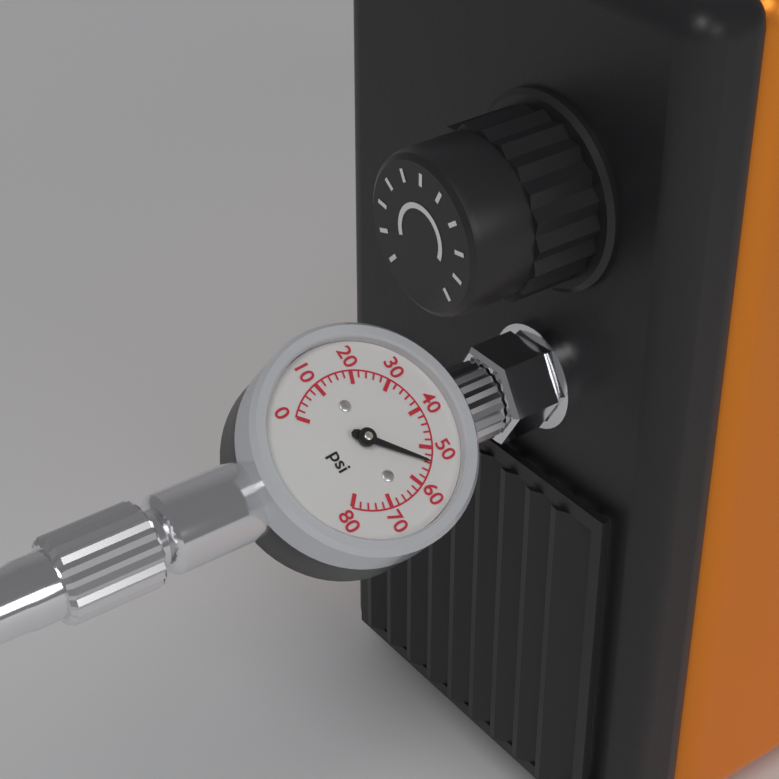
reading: 54 psi
